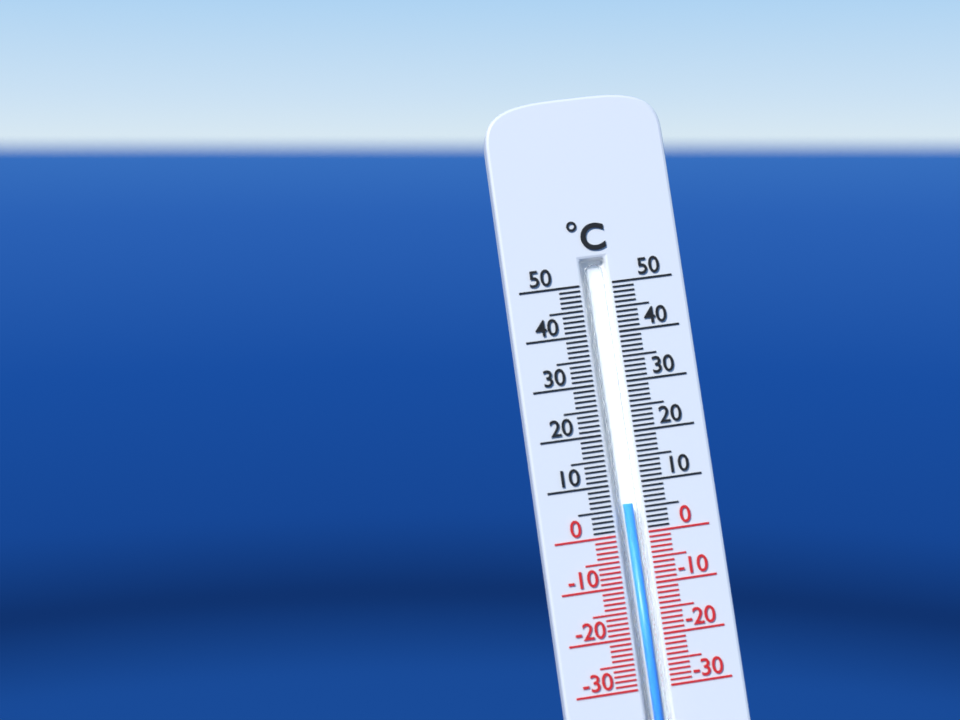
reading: 6 °C
